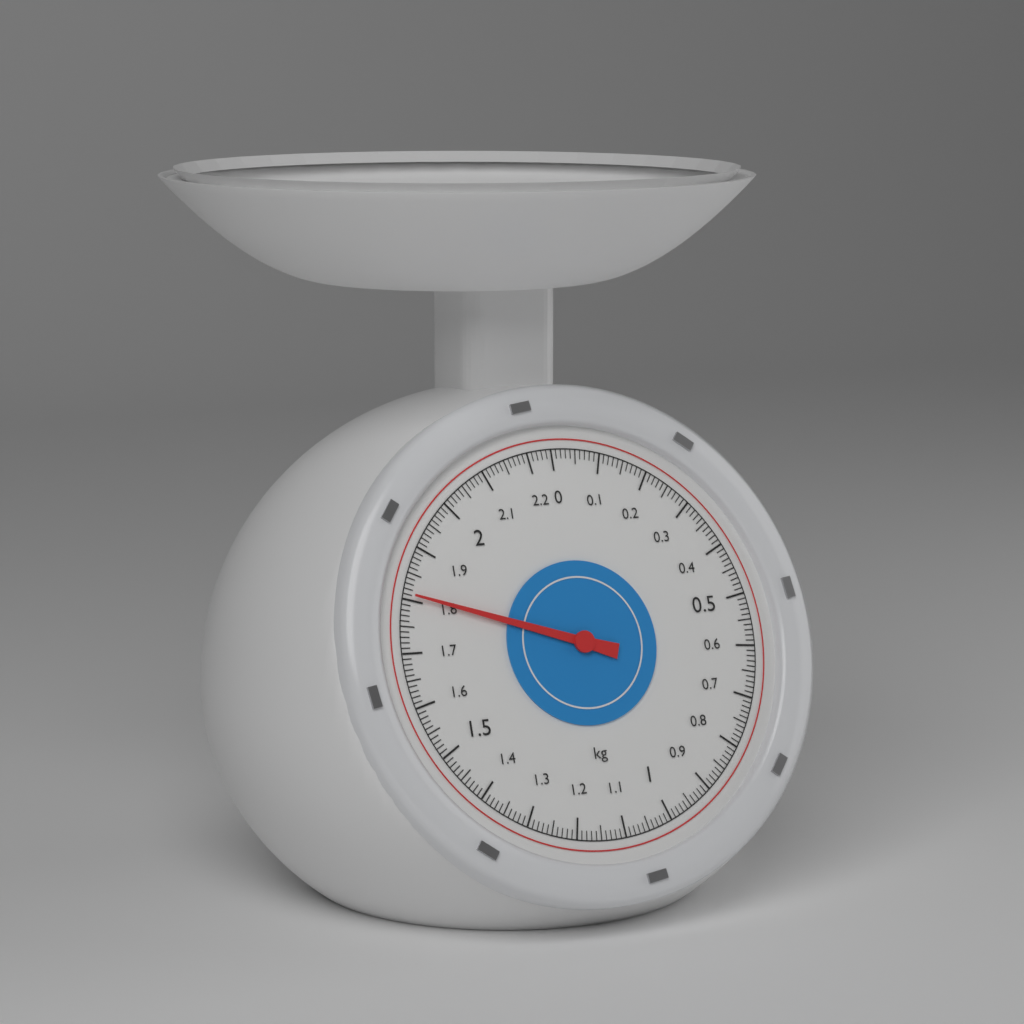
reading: 1.81 kg
